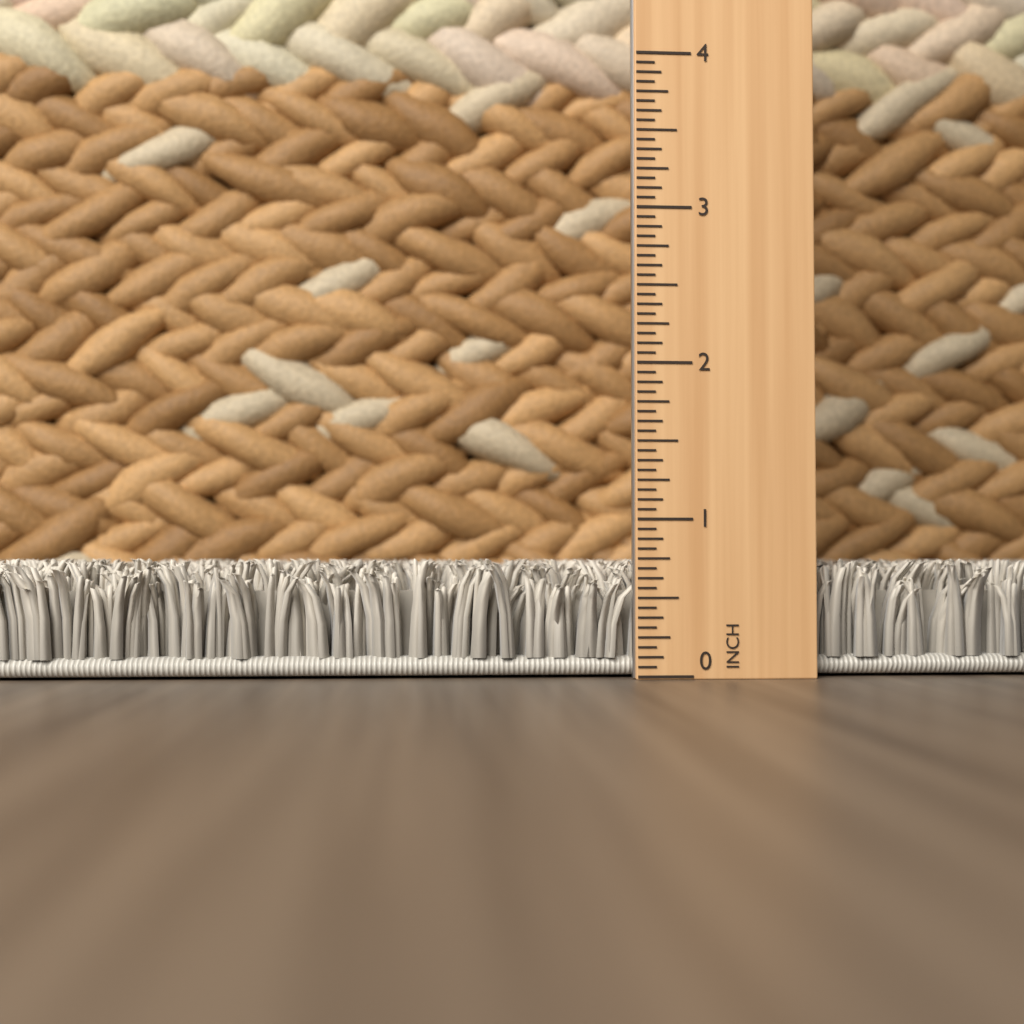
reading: 0.7500 in
